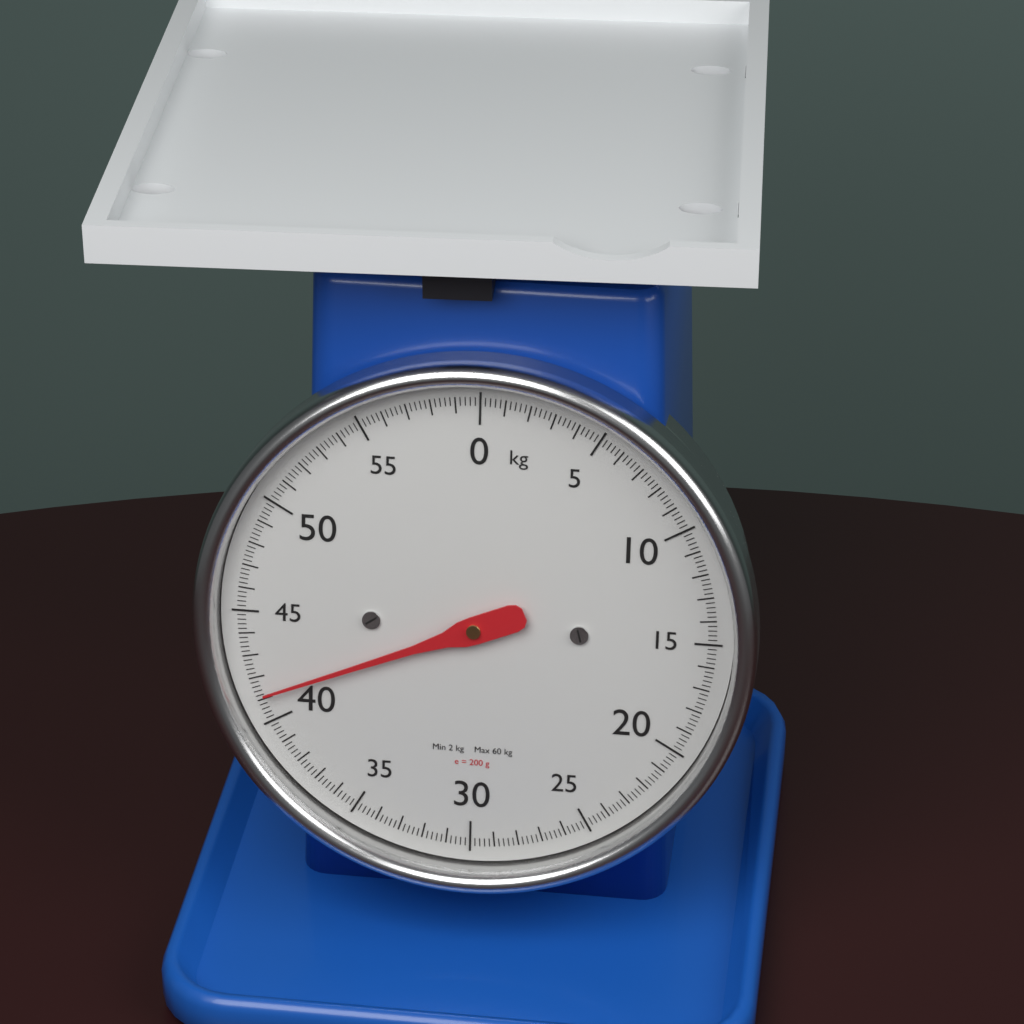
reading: 41.2 kg
